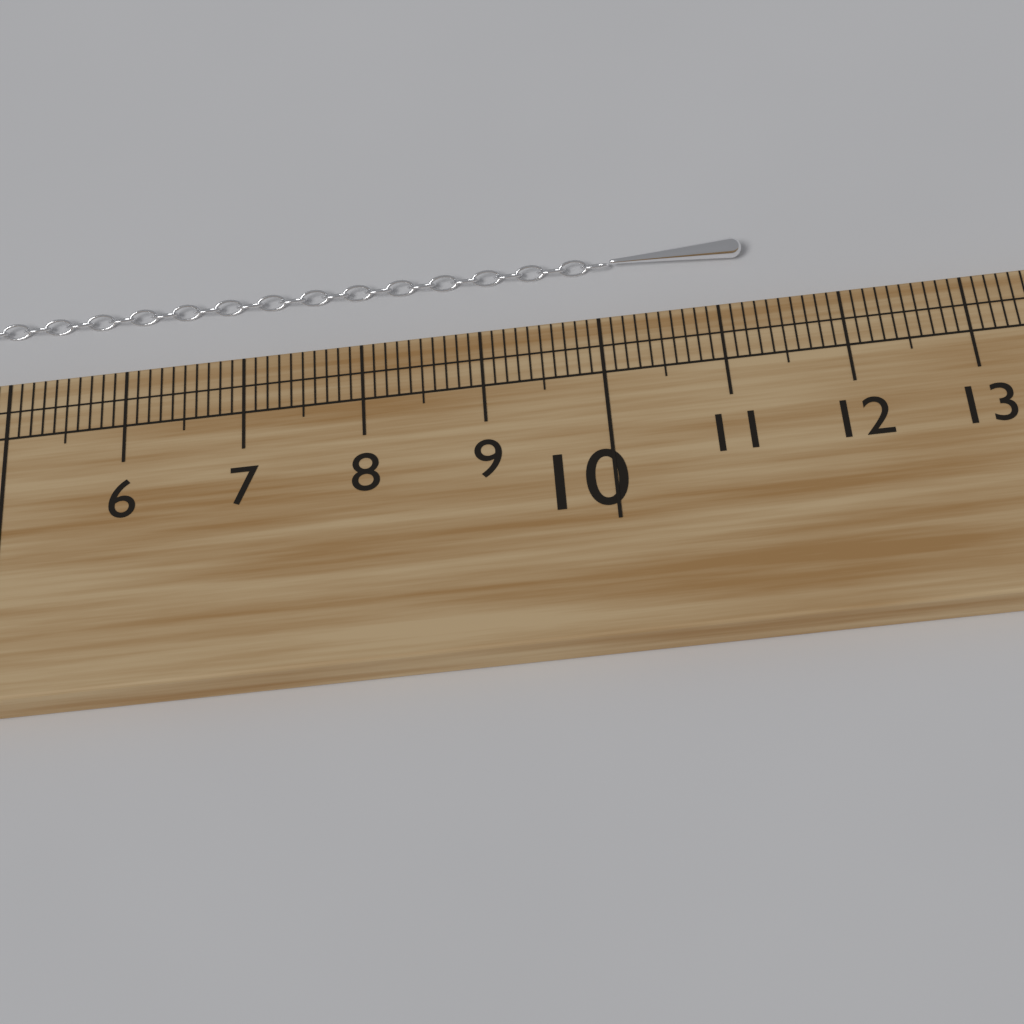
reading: 11.3 cm
